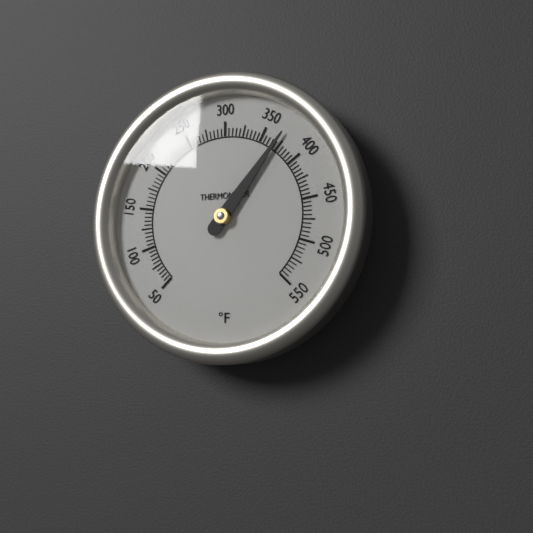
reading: 370 °F
